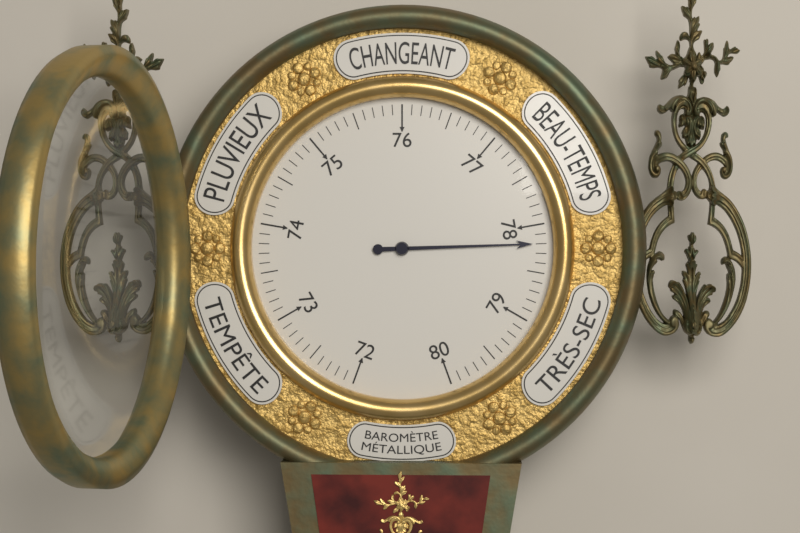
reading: 78.2 (no unit)
